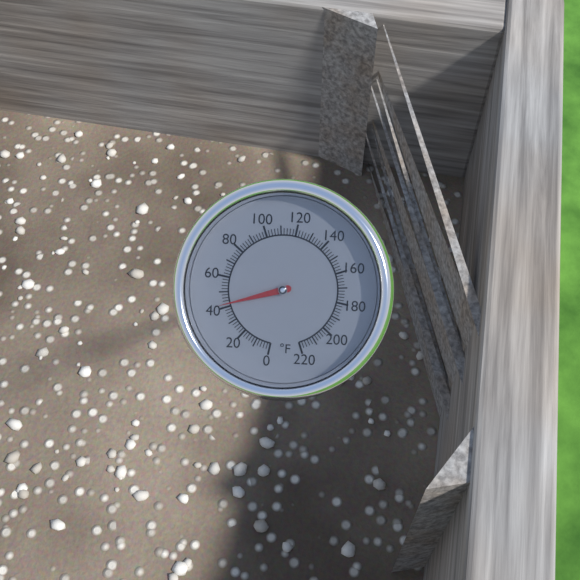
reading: 42 °F
